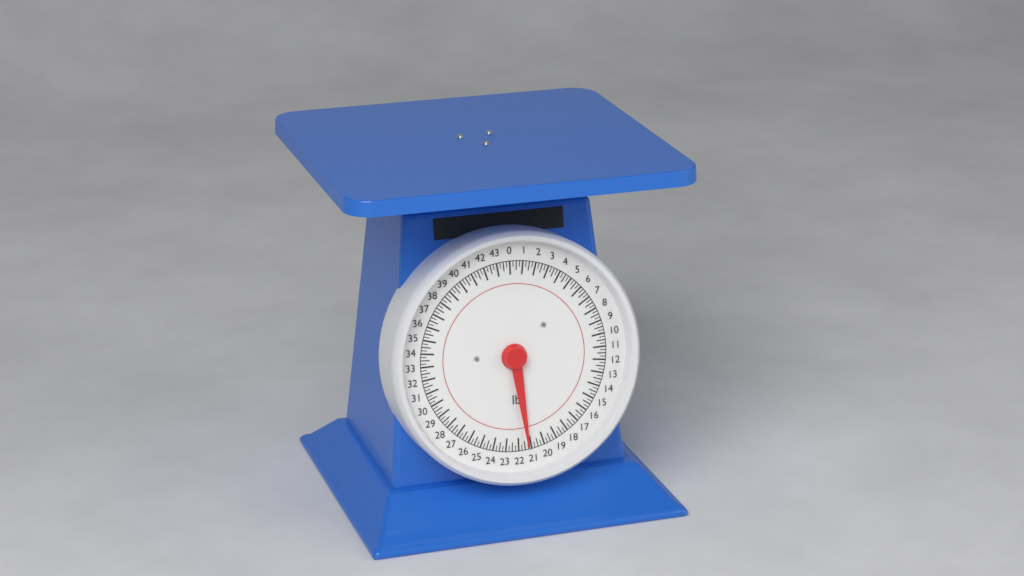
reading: 21.25 lb
